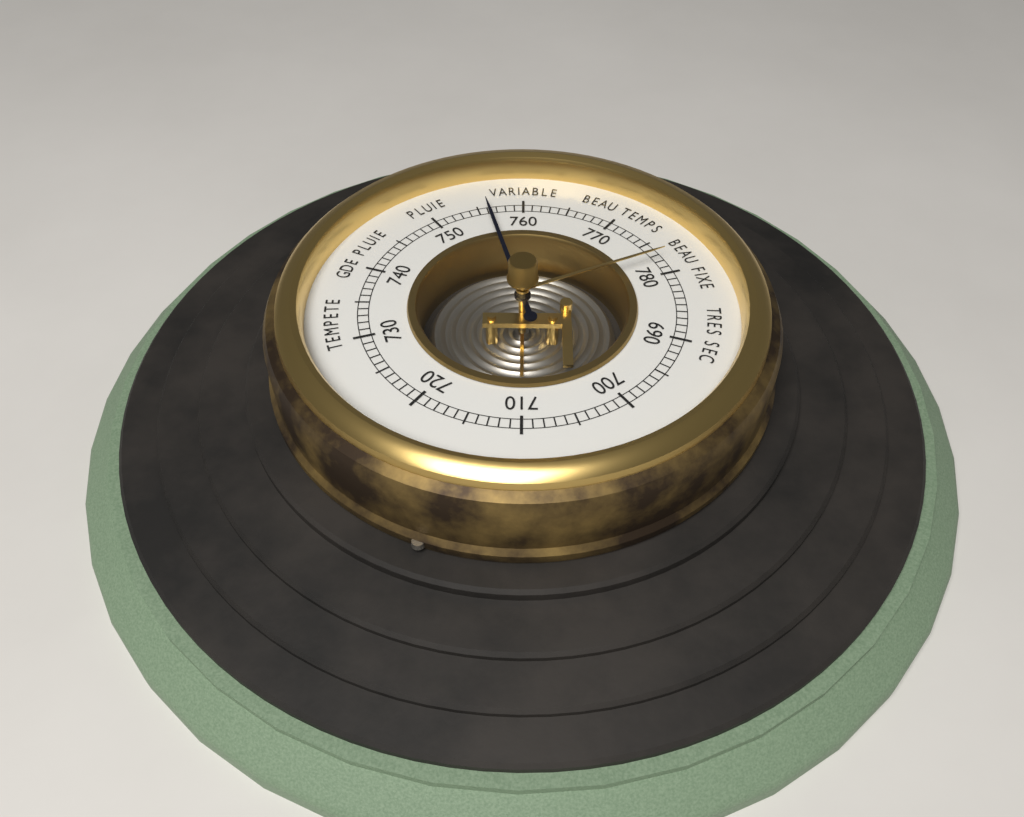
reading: 756 (no unit)
